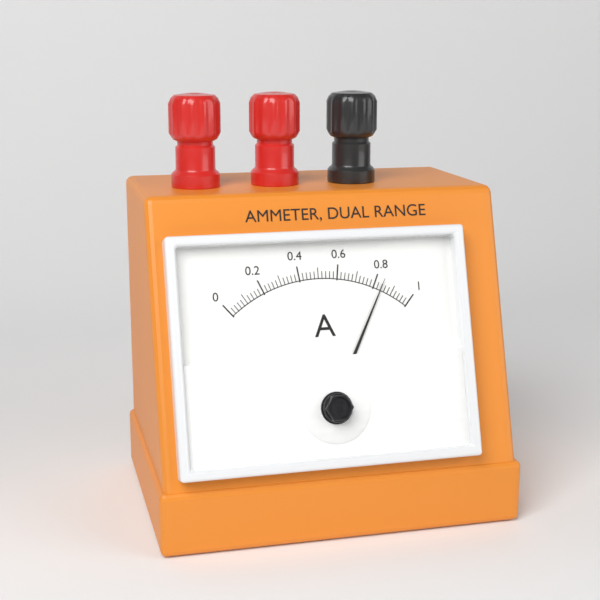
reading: 0.84 A
